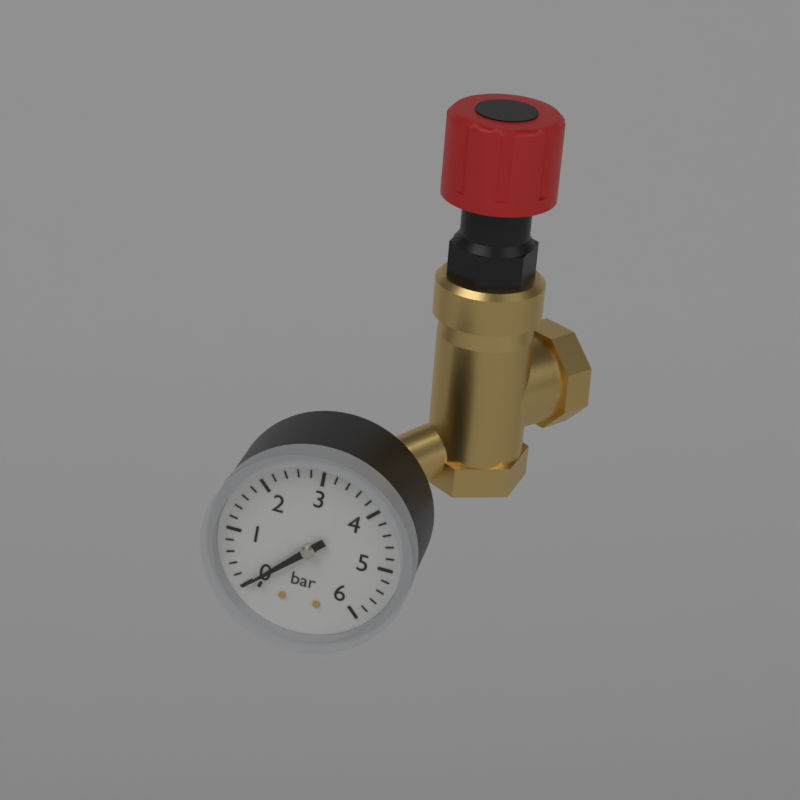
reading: 0.0 bar
